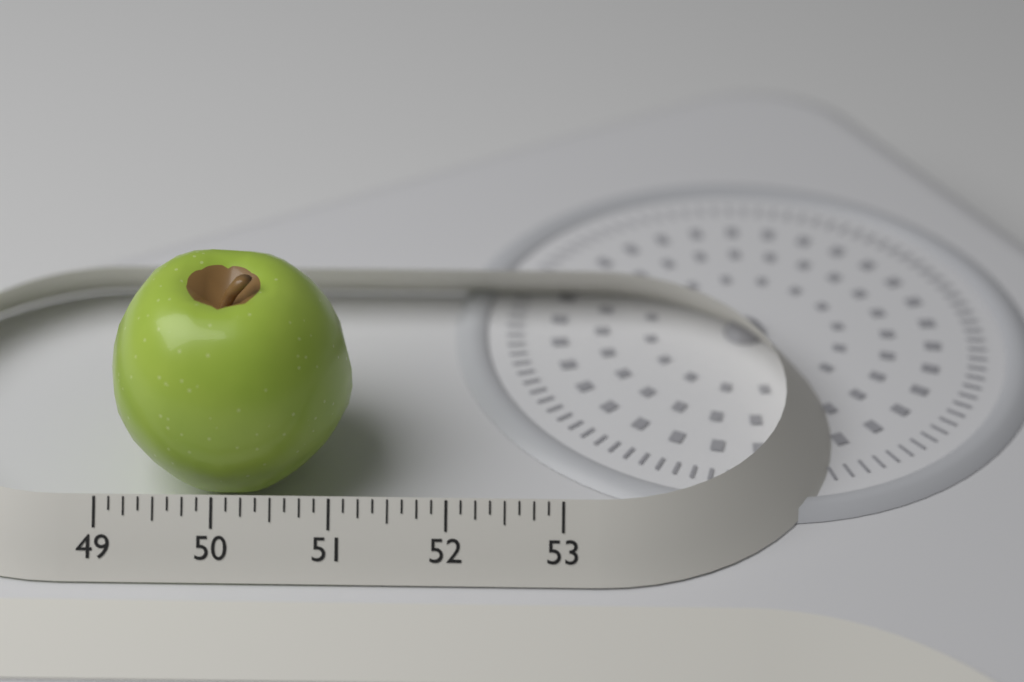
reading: 51.125 (no unit)
